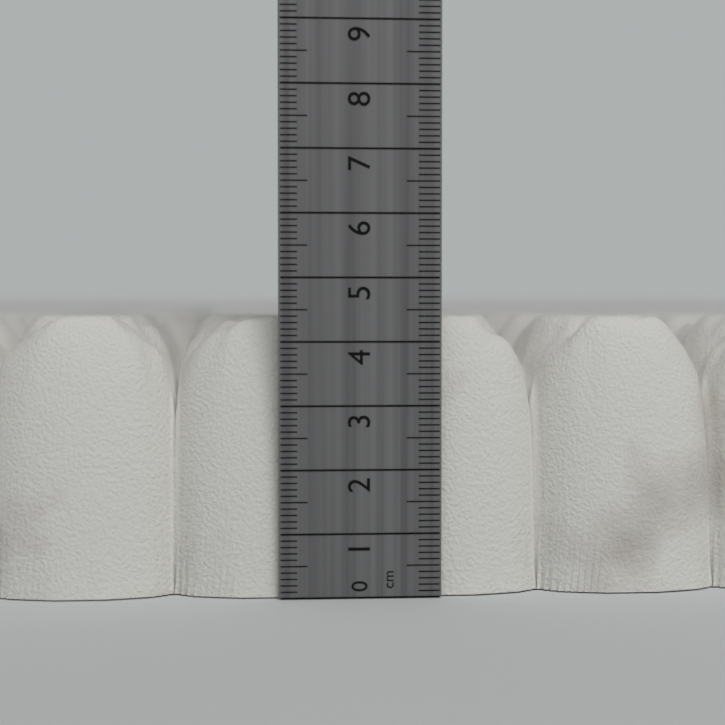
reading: 4.4 cm
